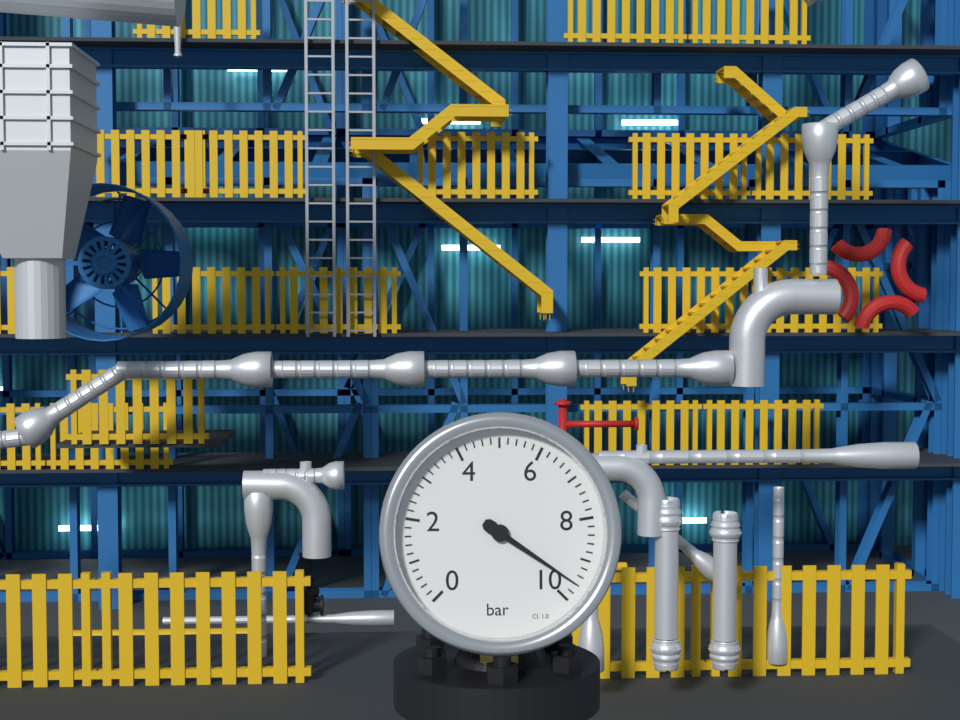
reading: 9.6 bar
